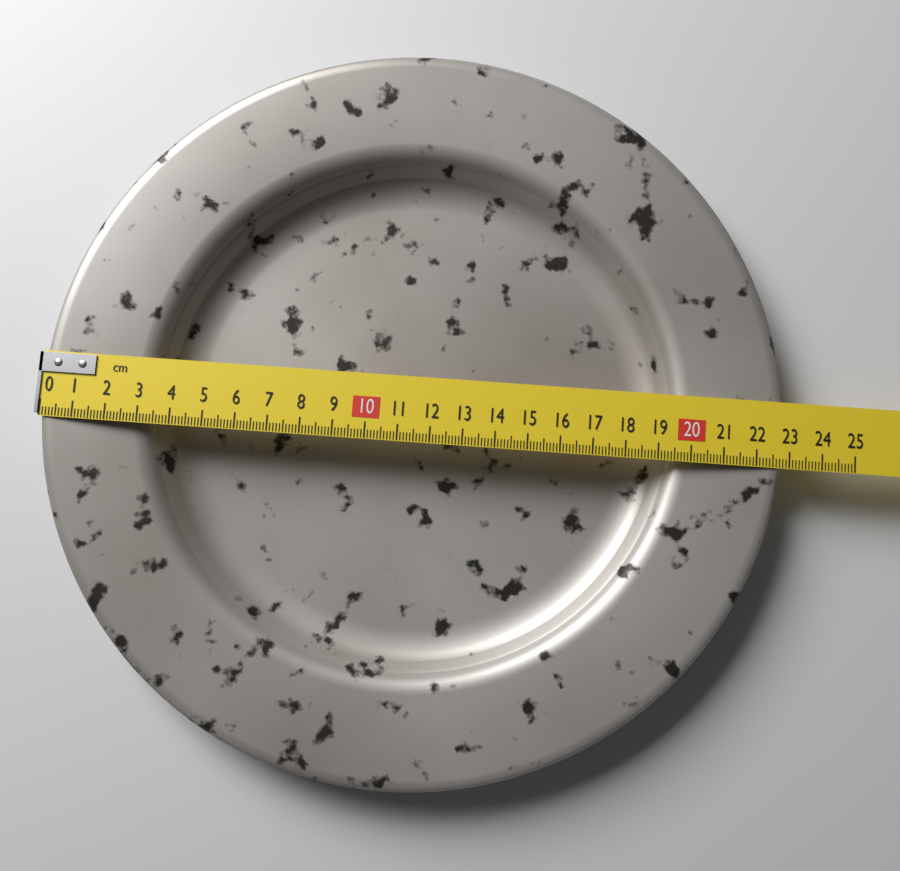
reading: 22.8 cm
